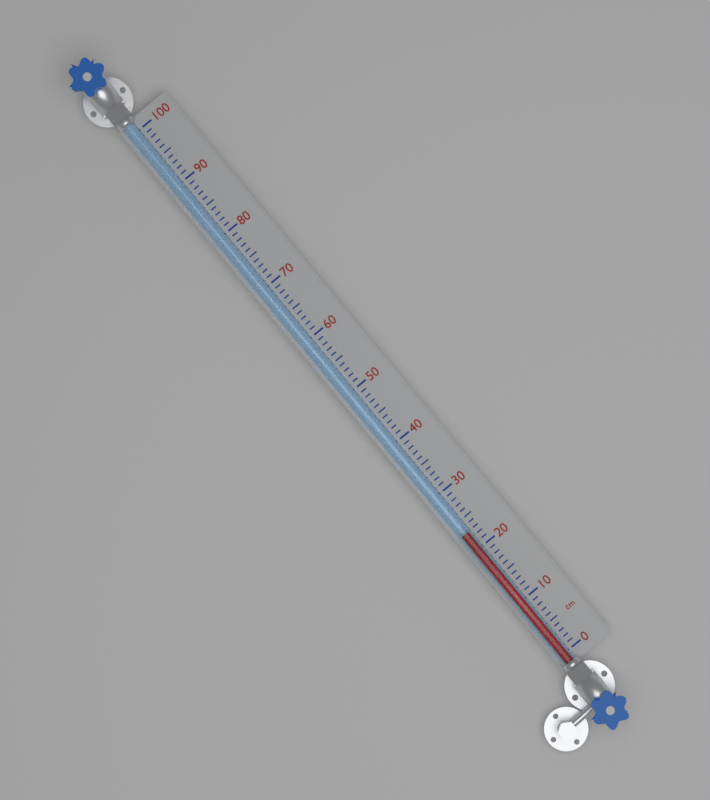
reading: 23 cm
